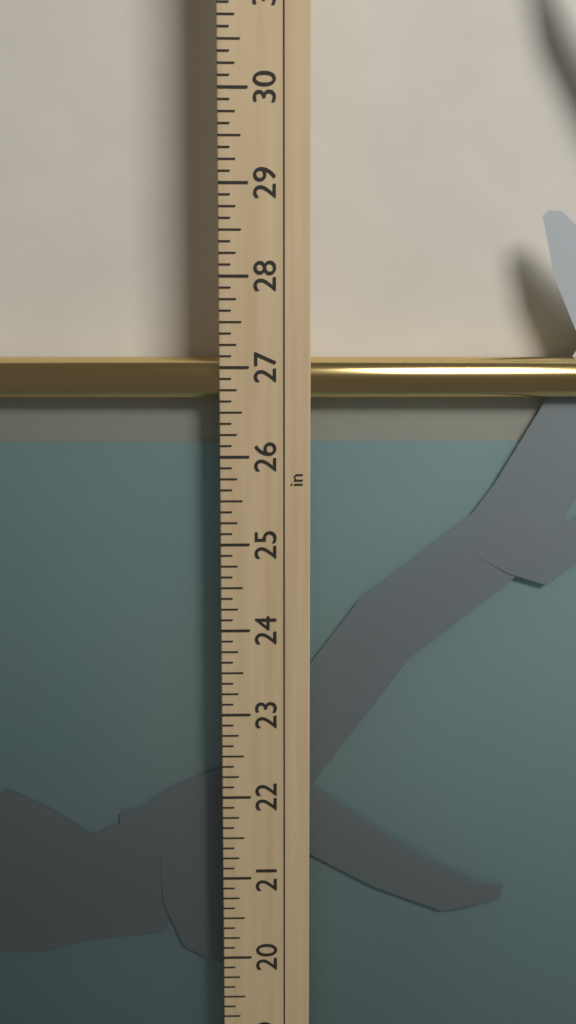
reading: 27.125 in
